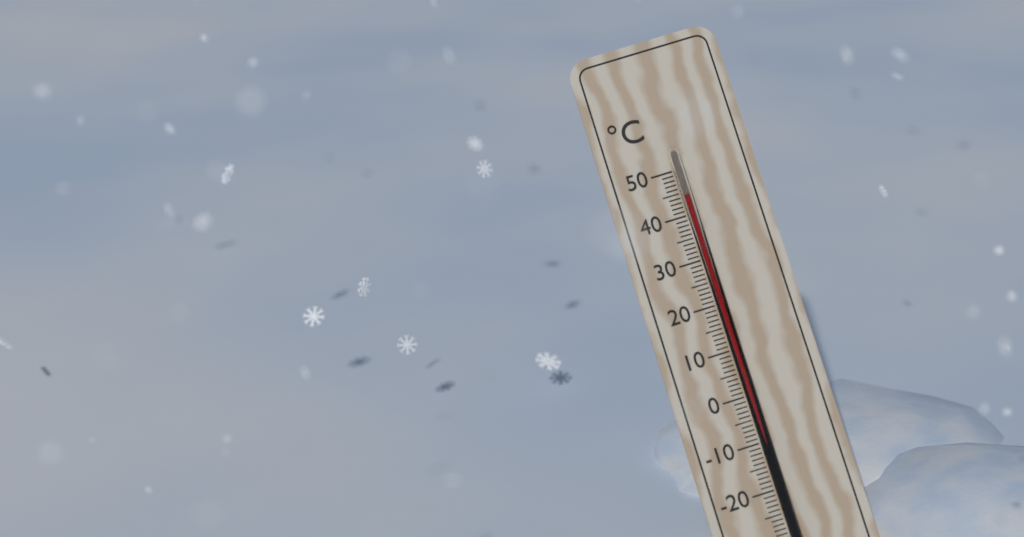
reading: 44 °C
